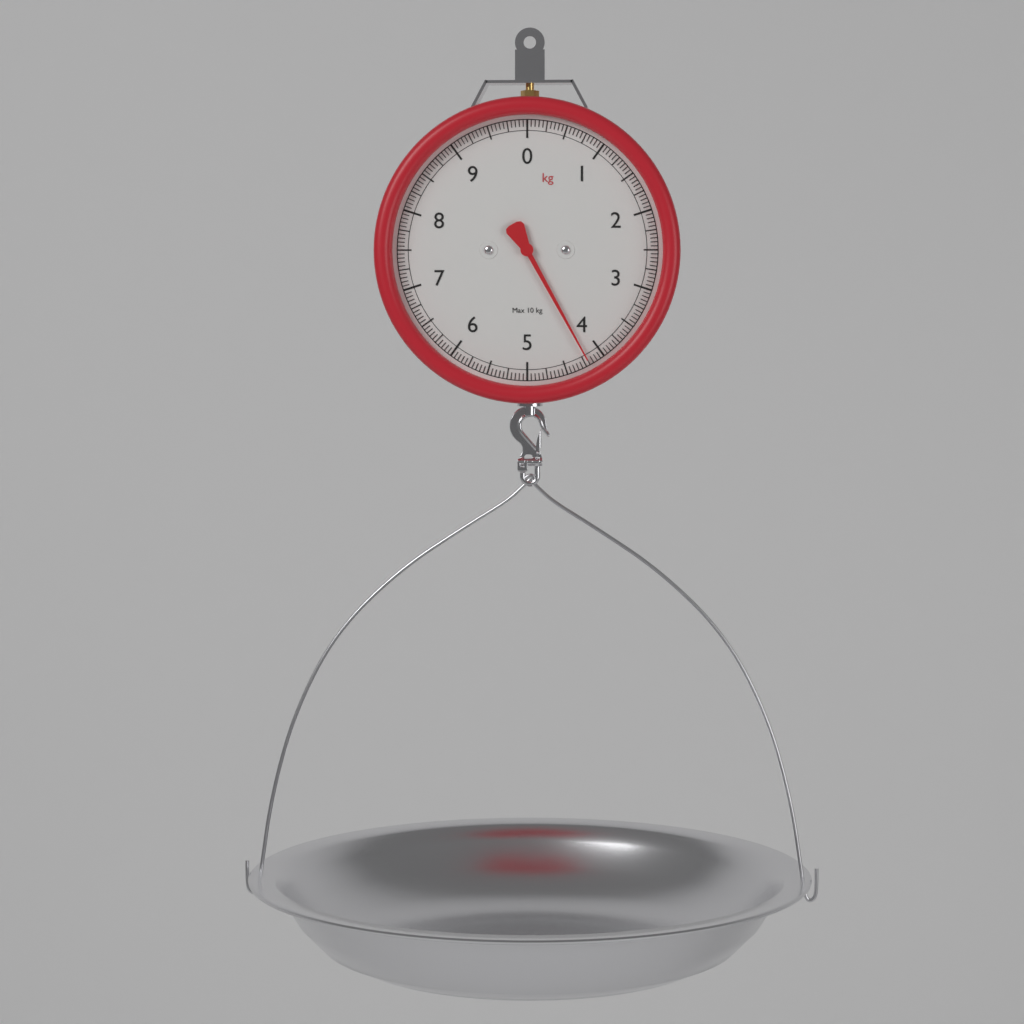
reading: 4.20 kg
